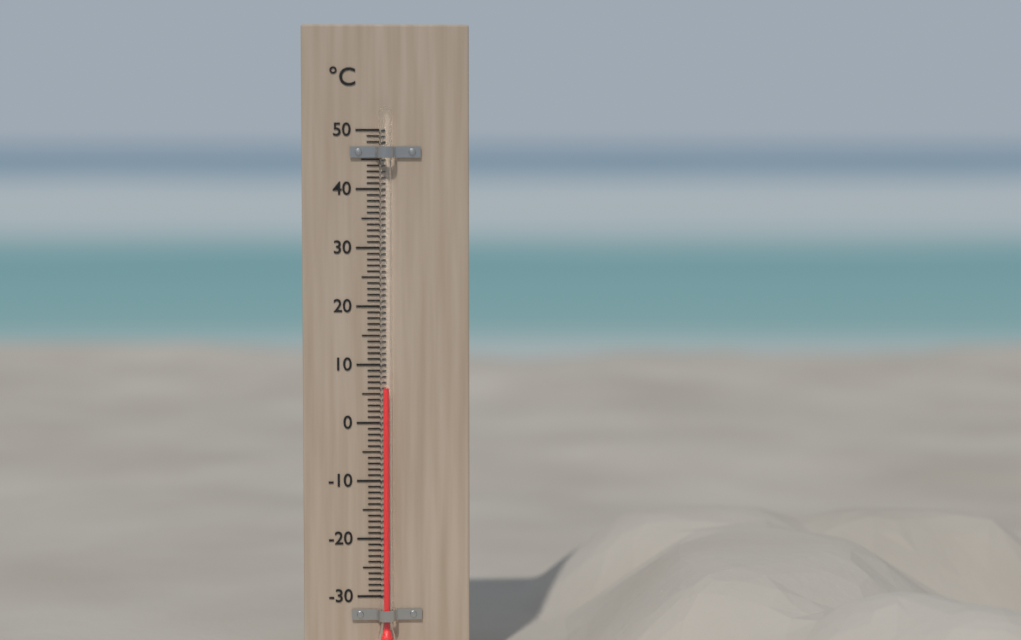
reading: 6 °C
